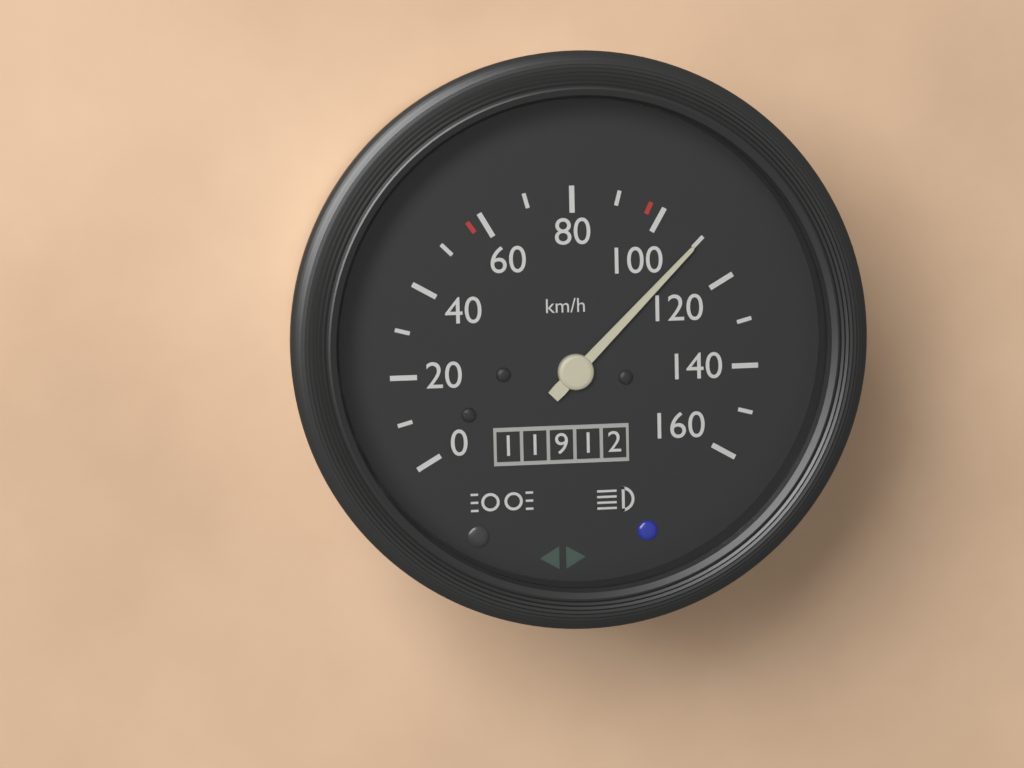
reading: 110 km/h
